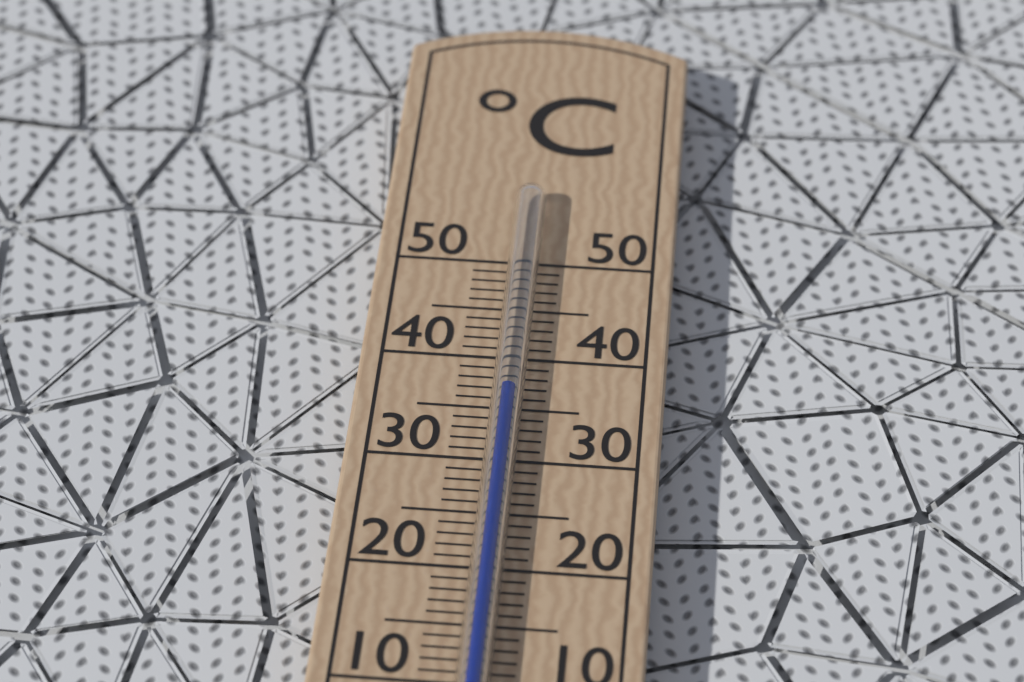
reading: 36 °C
